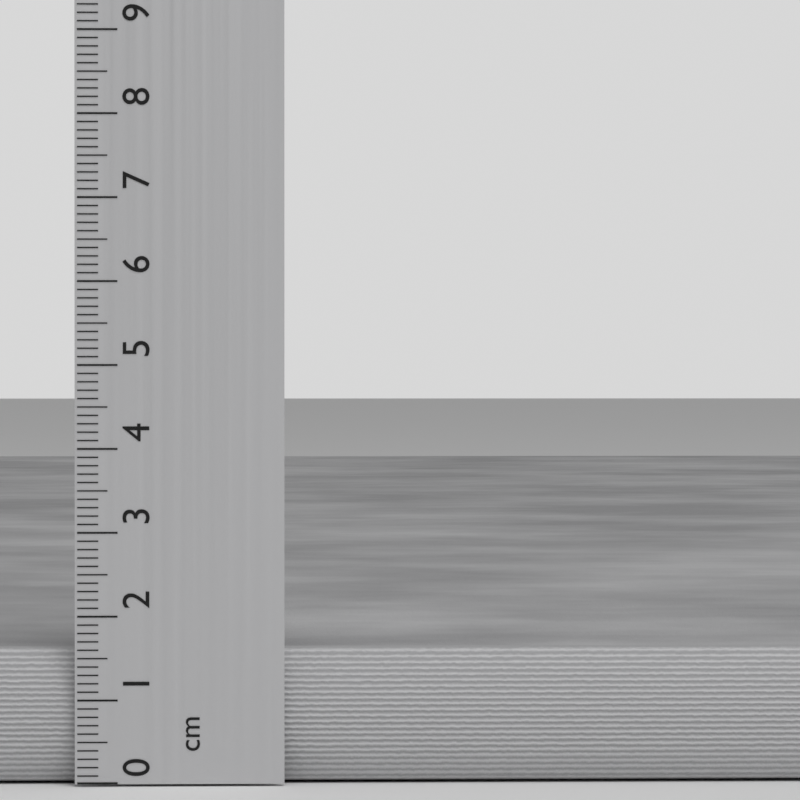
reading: 1.6 cm
